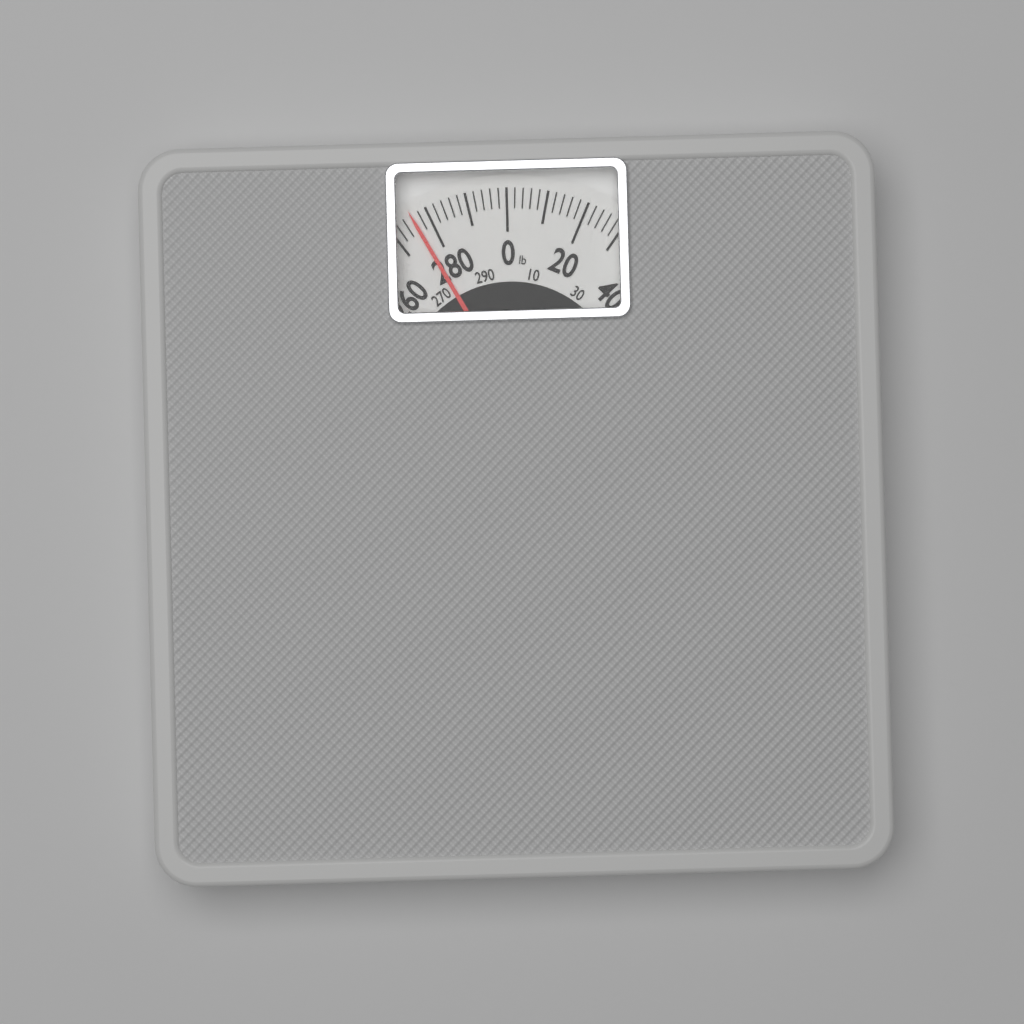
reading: 276 lb
